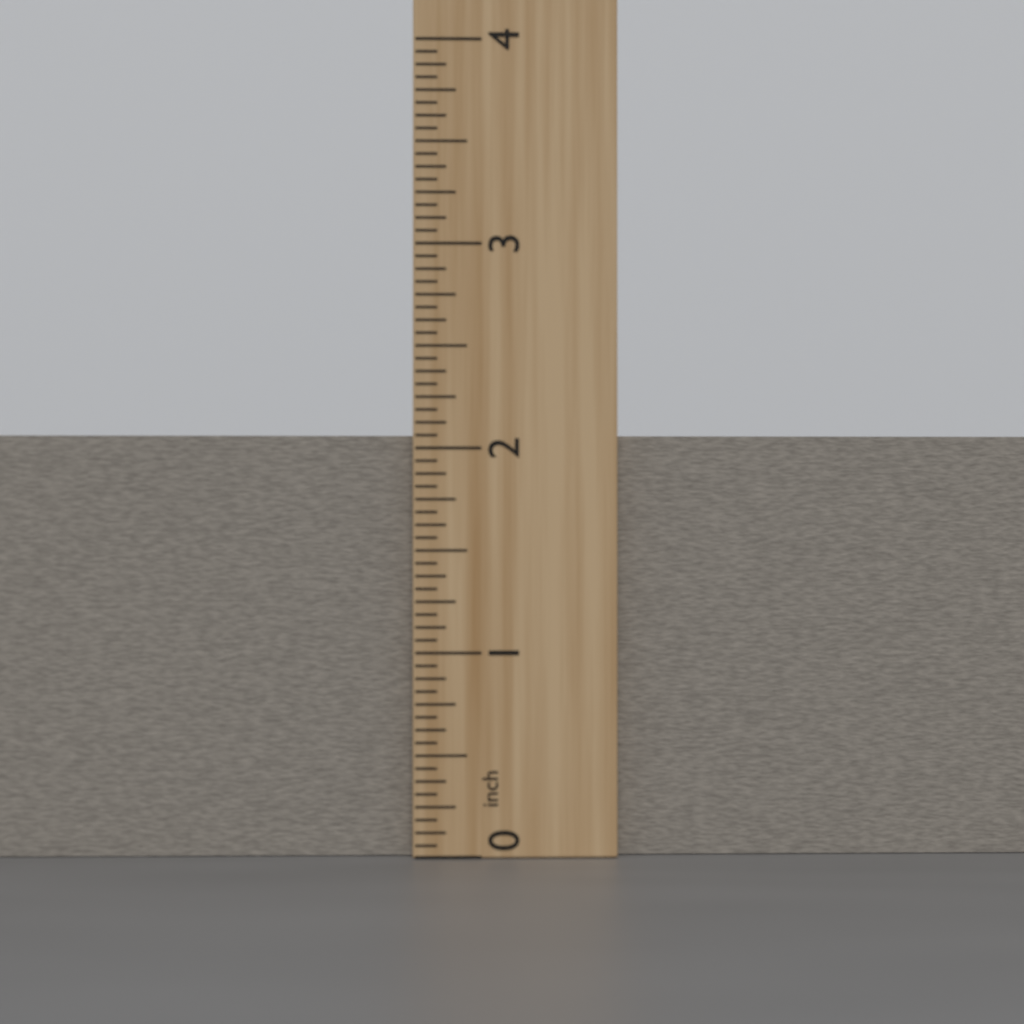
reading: 2.0625 inch
